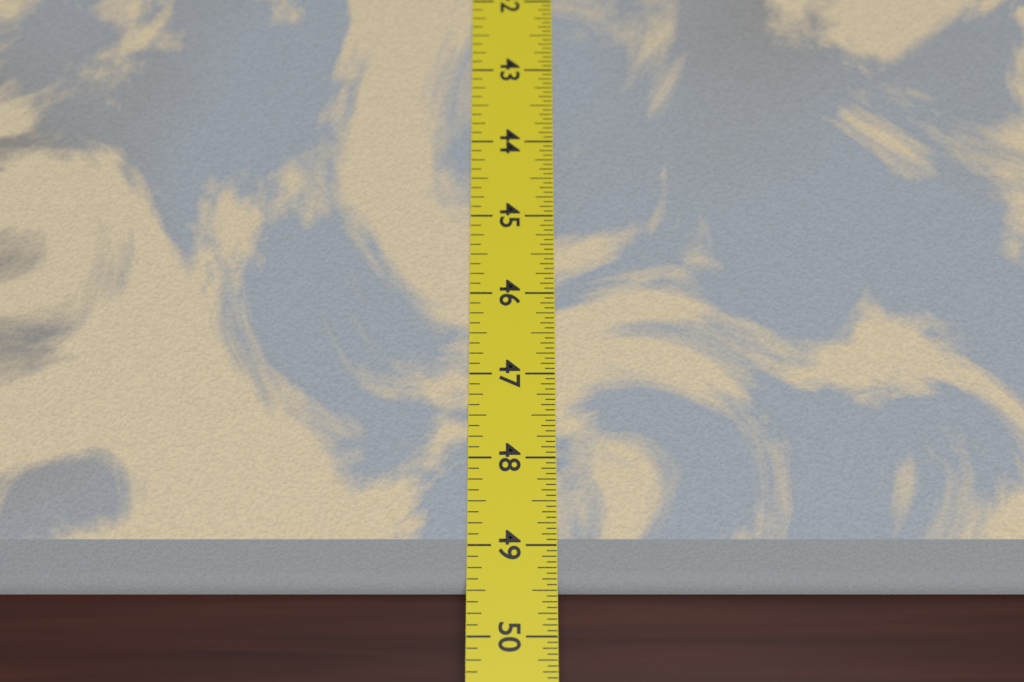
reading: 49.5000 in
